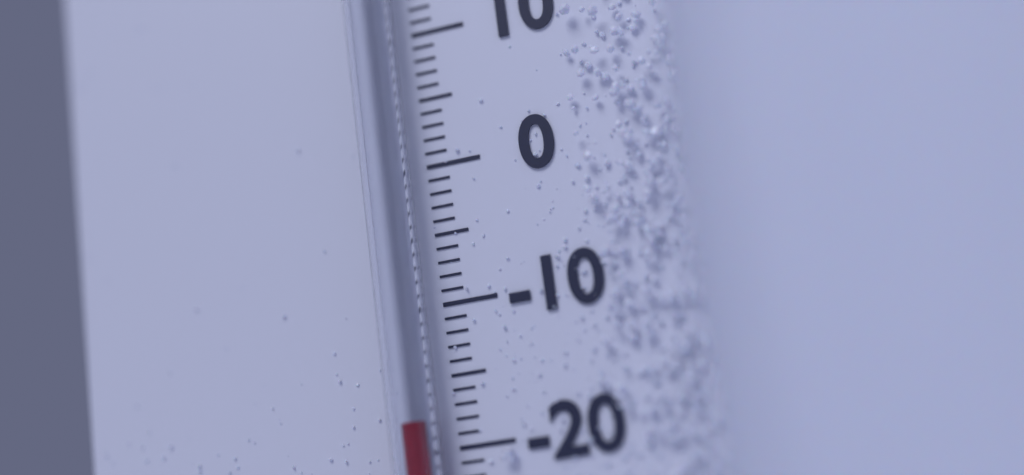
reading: -18 °C
